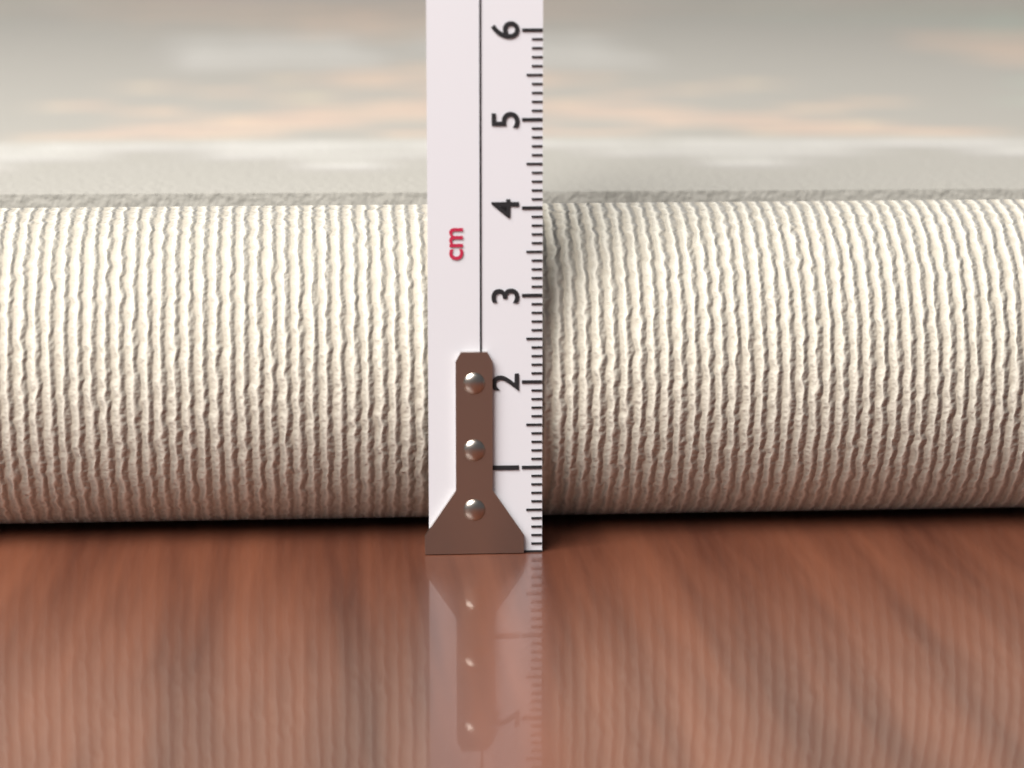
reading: 3.8 cm
